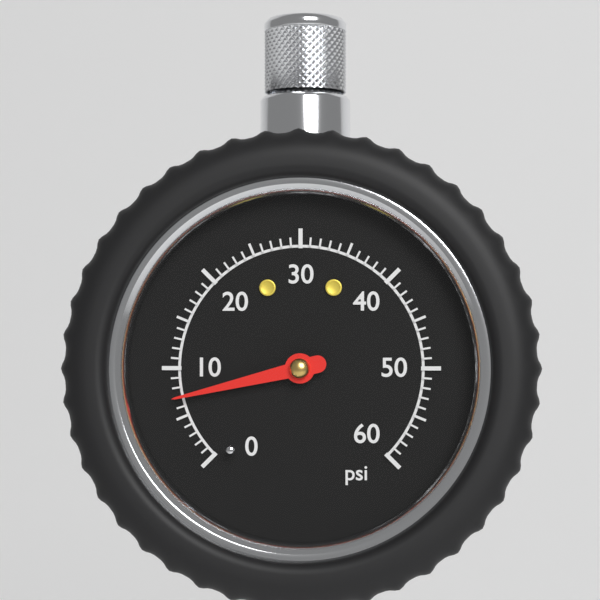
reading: 7 psi
